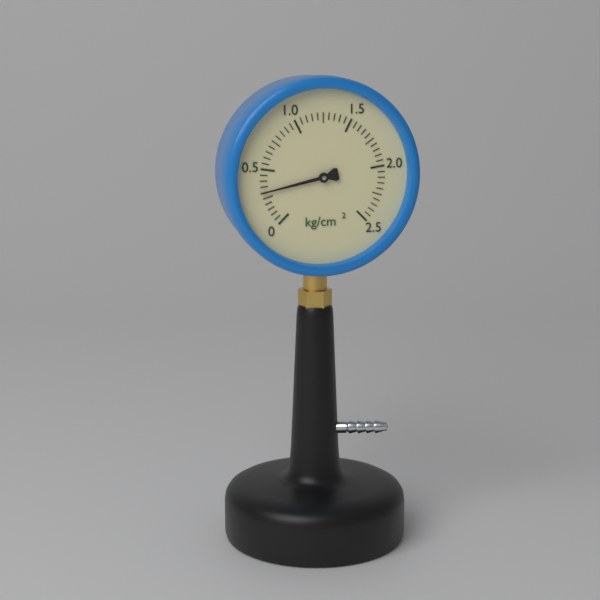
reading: 0.30 kg/cm²
